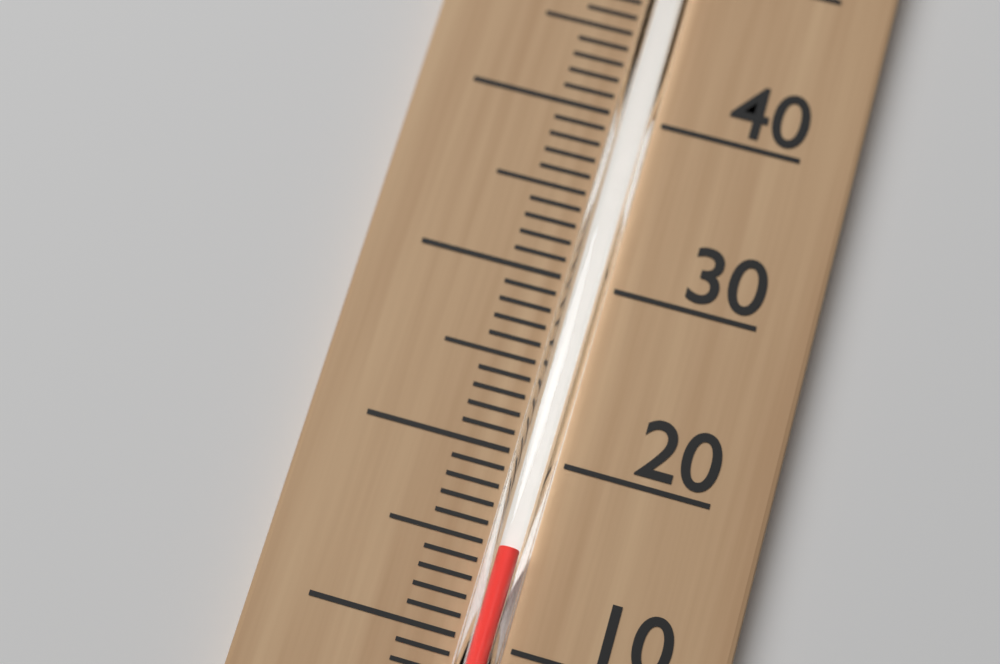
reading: 15 °C
